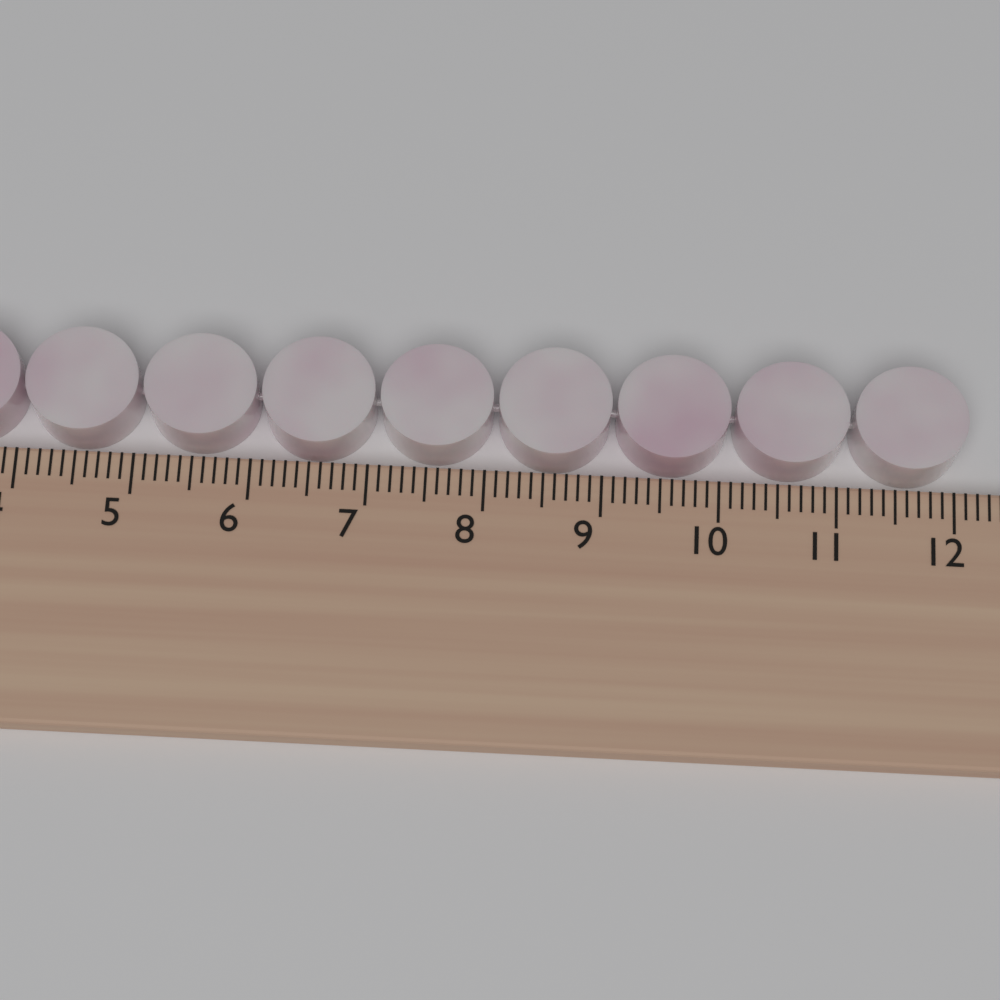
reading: 12.1 cm
